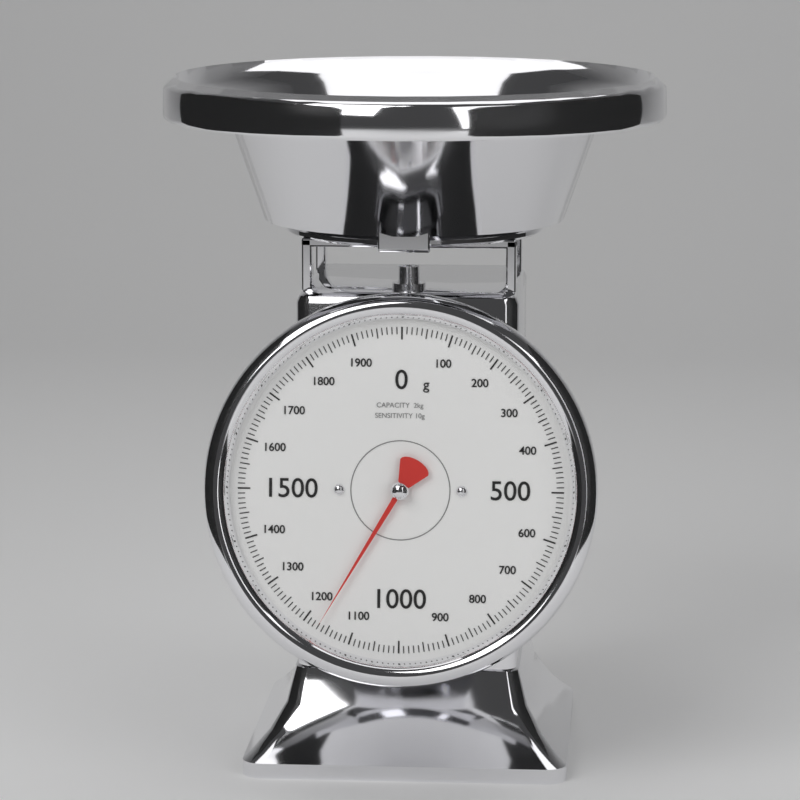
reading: 1170 g
